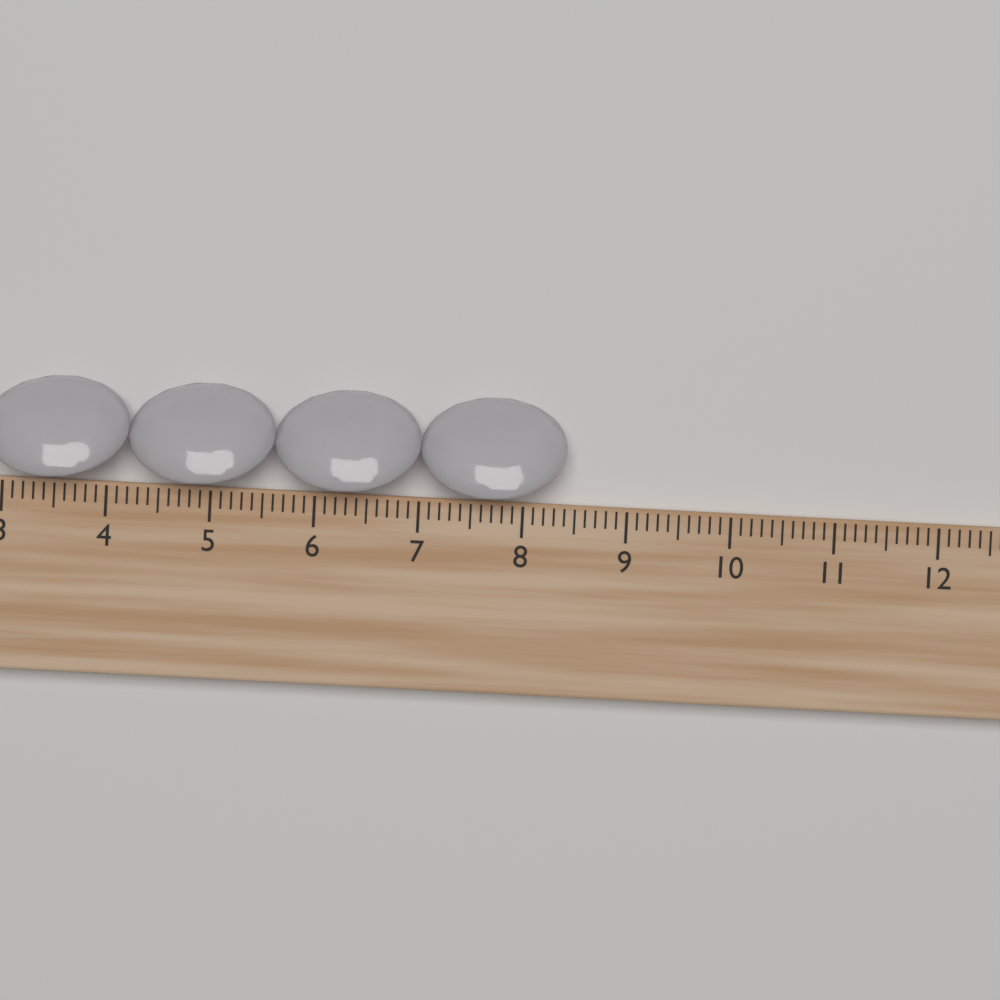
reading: 8.4 cm
